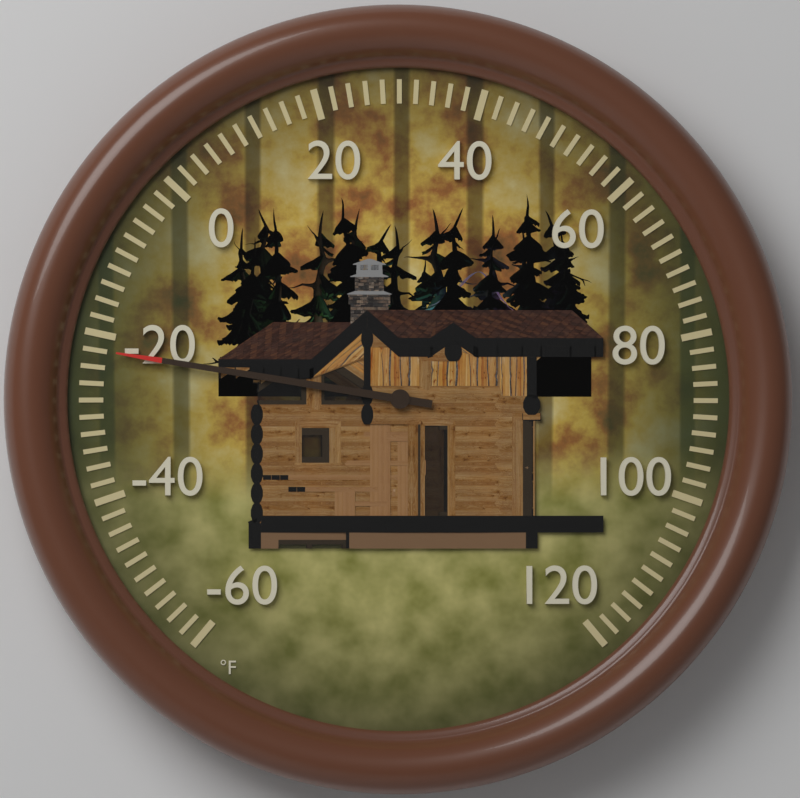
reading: -22 °F
